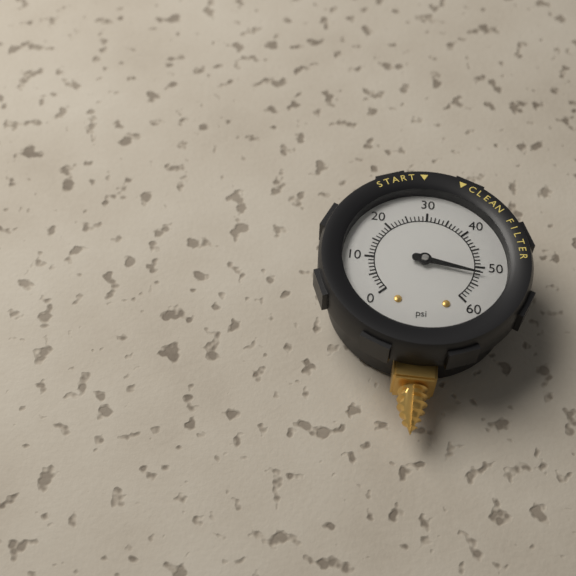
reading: 52 psi
